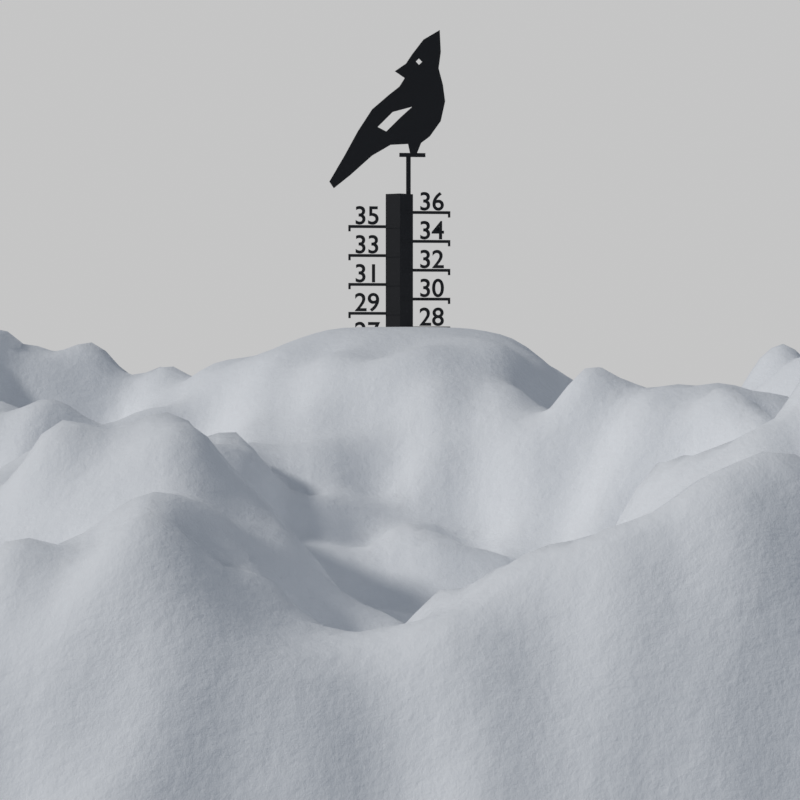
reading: 28 (no unit)
